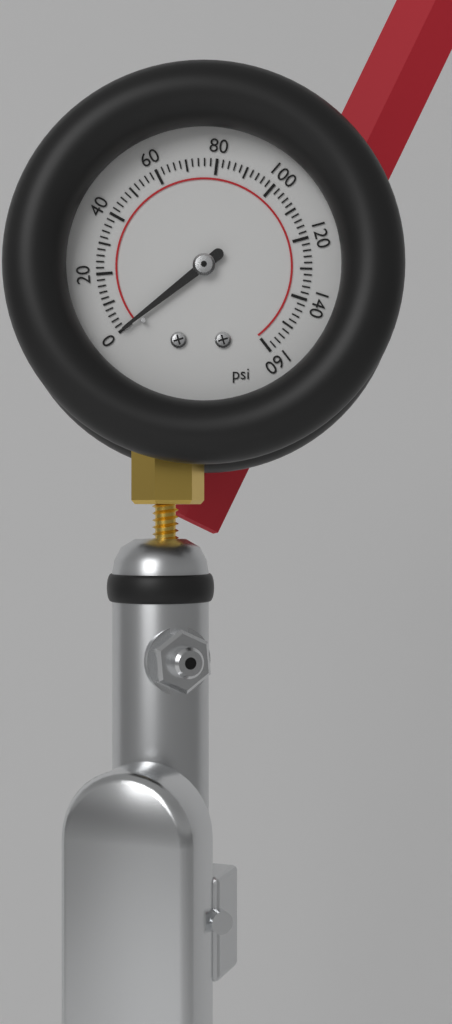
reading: 0 psi
